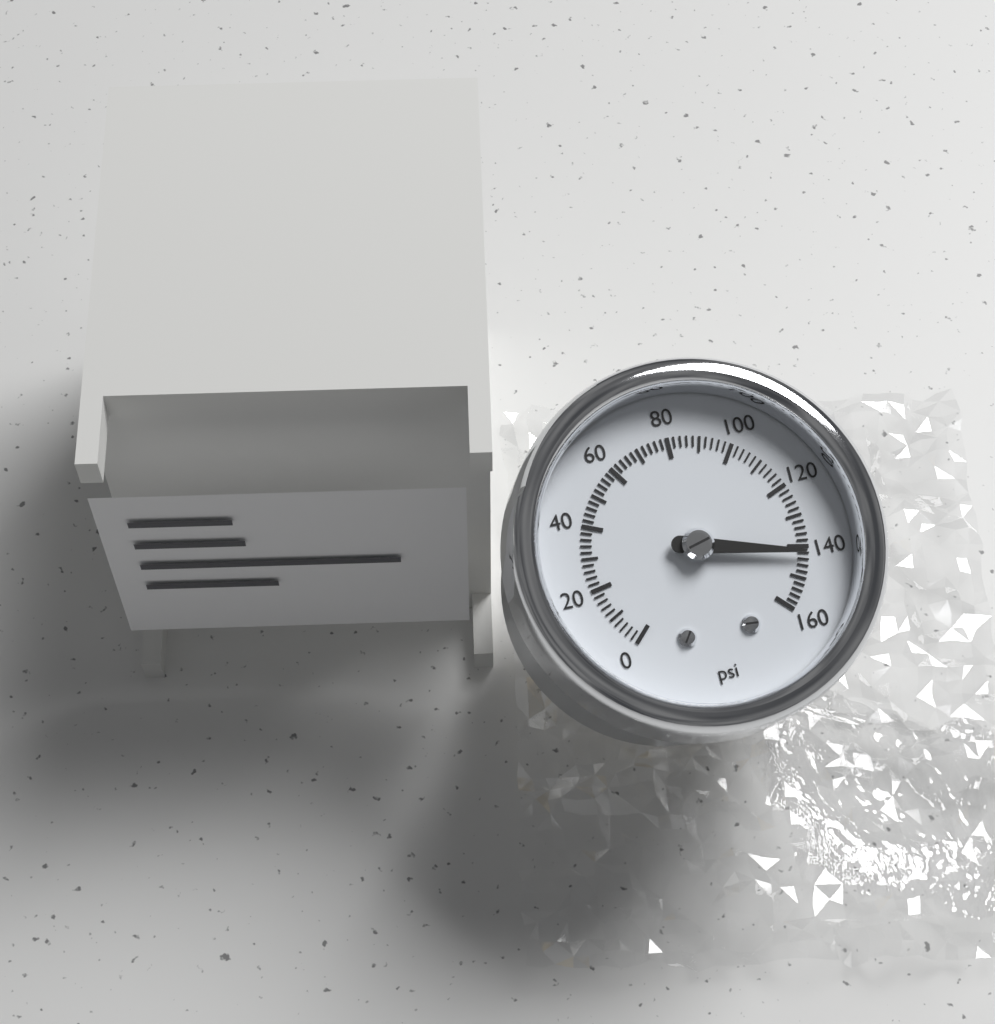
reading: 142 psi
